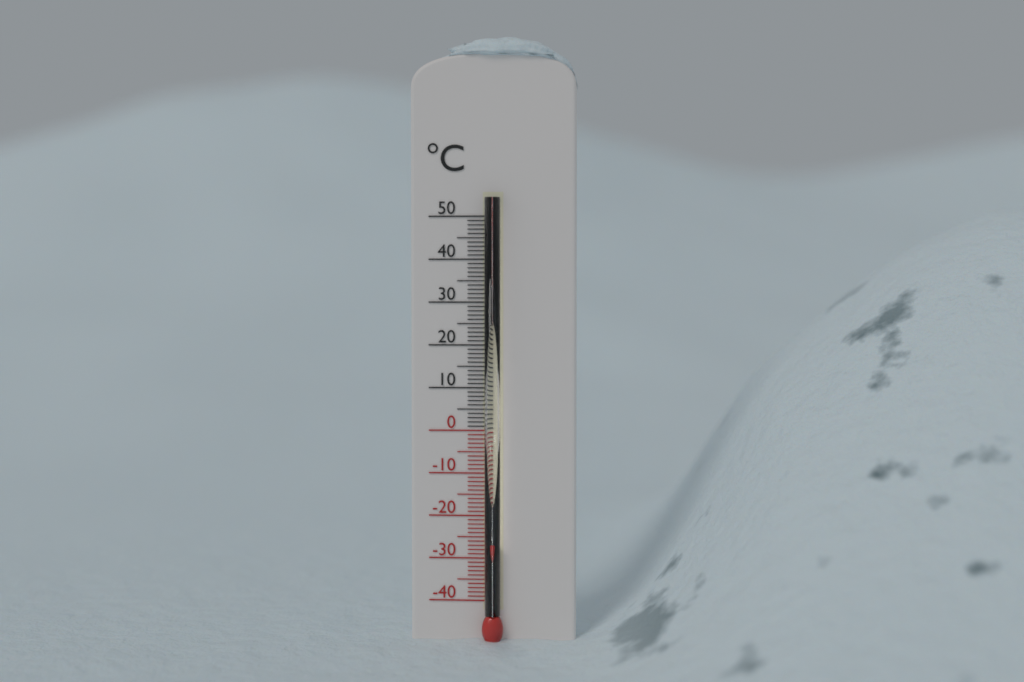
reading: -26 °C
